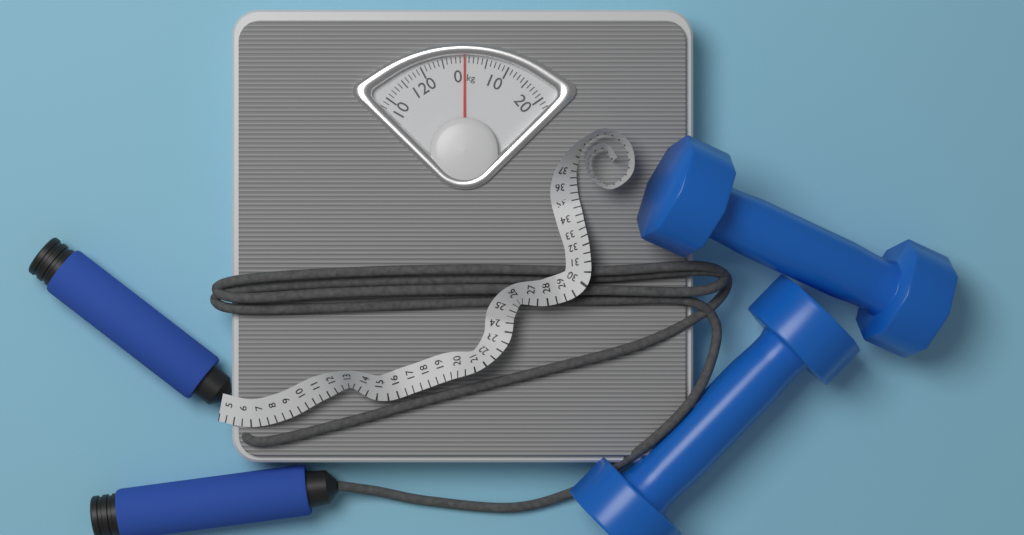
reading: 0 kg
